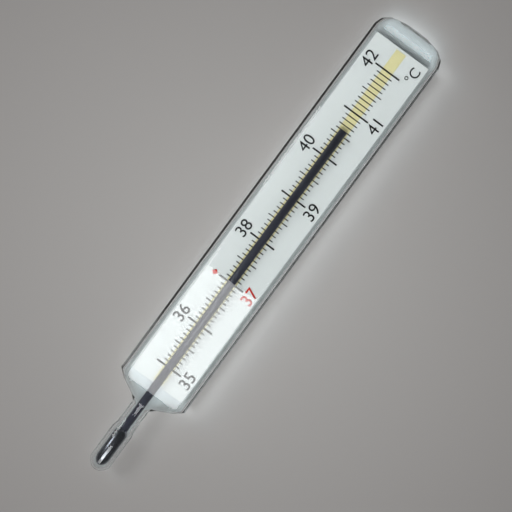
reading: 40.6 °C
